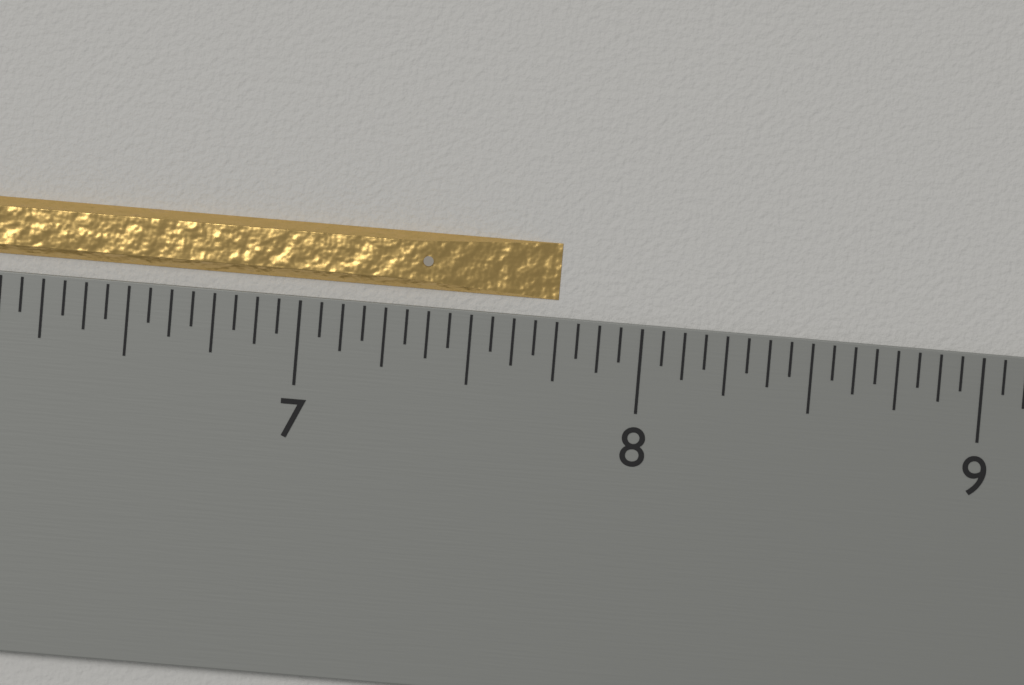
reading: 7.7500 inch
